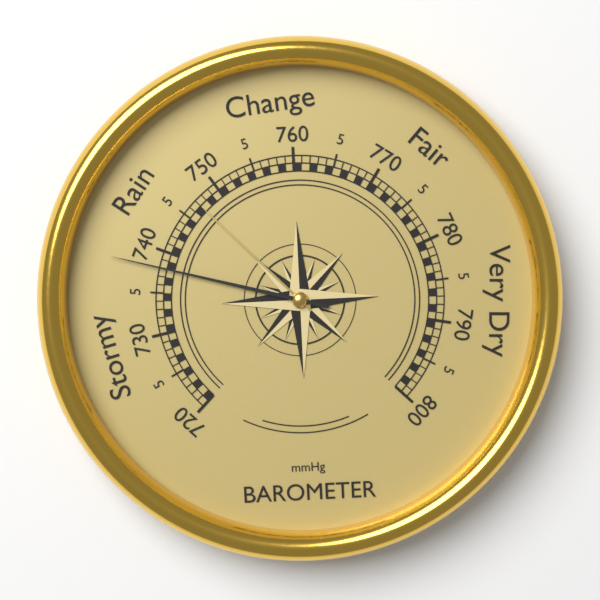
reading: 738 mmHg
